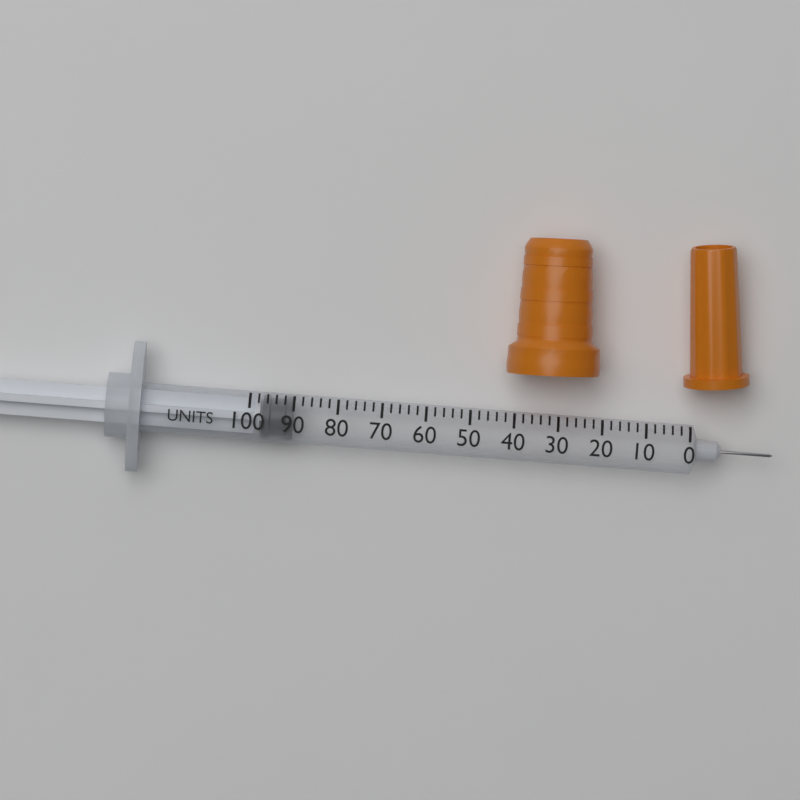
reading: 90 units
